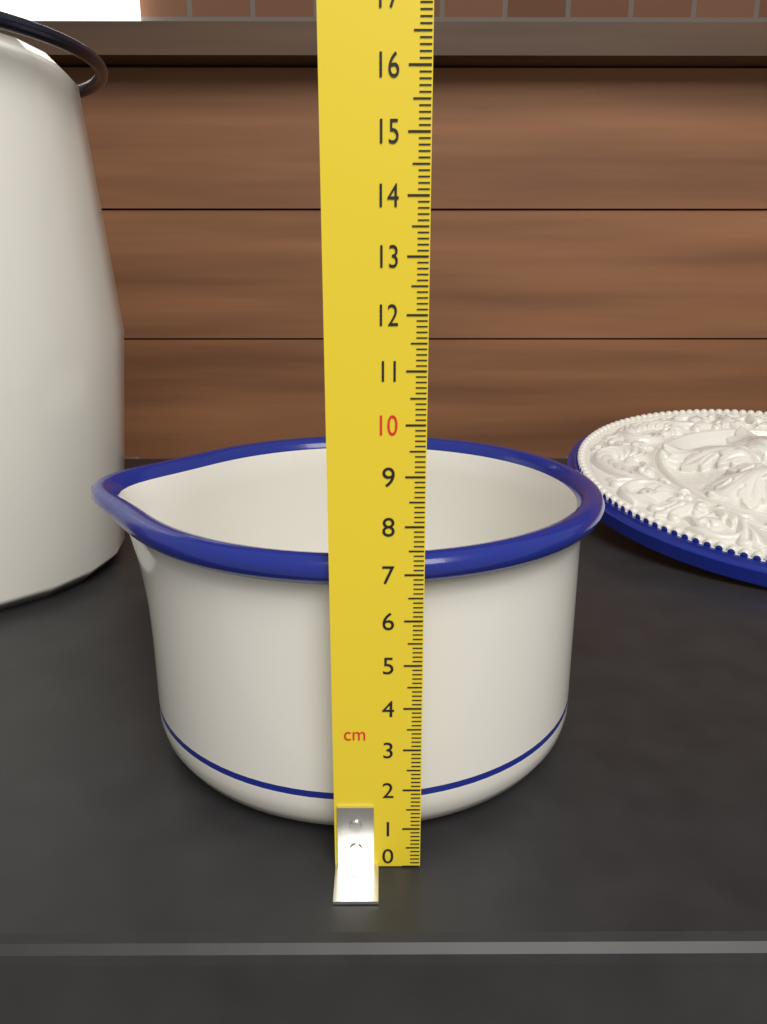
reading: 7.3 cm
